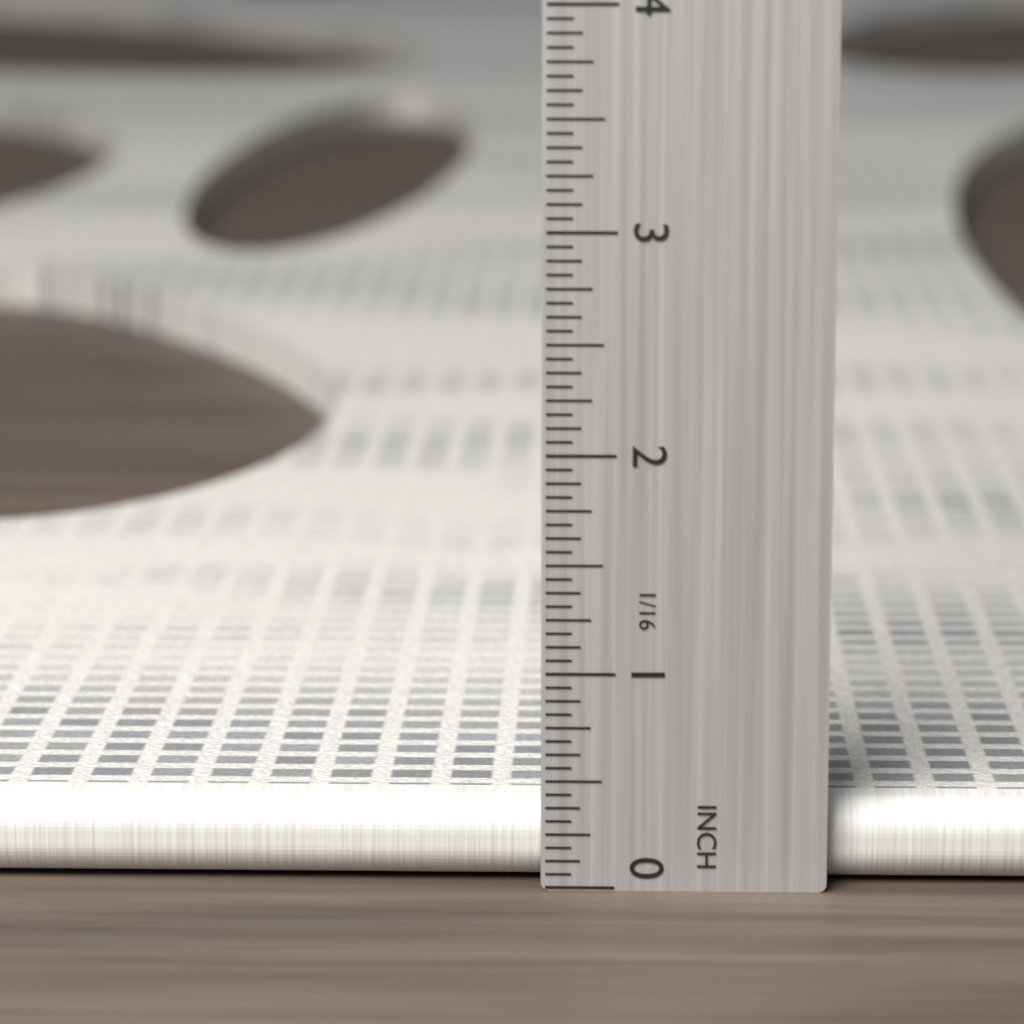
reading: 0.3750 in
